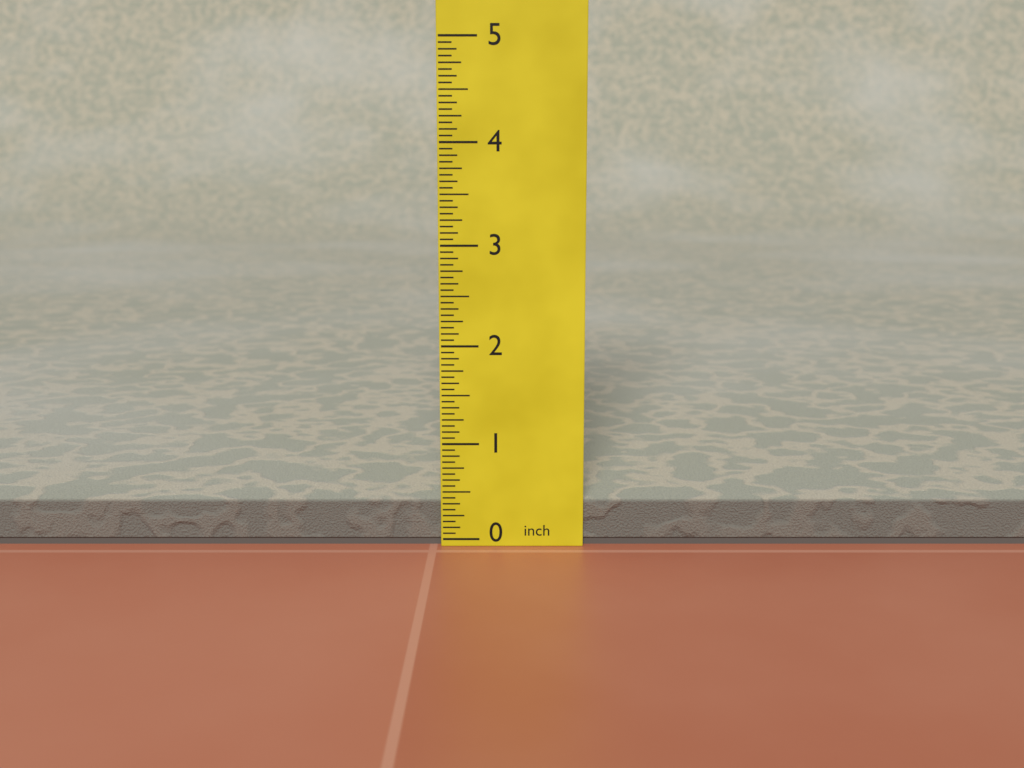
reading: 0.4000 in
